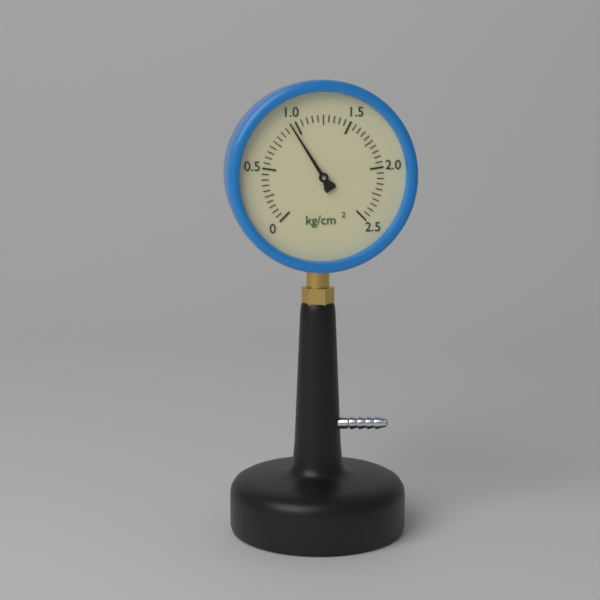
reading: 0.95 kg/cm²
